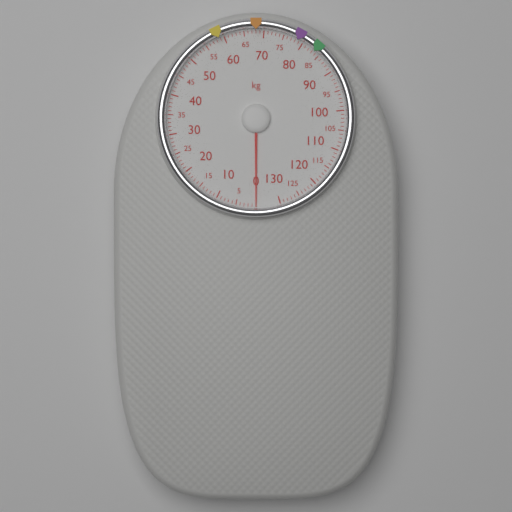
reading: 0 kg
